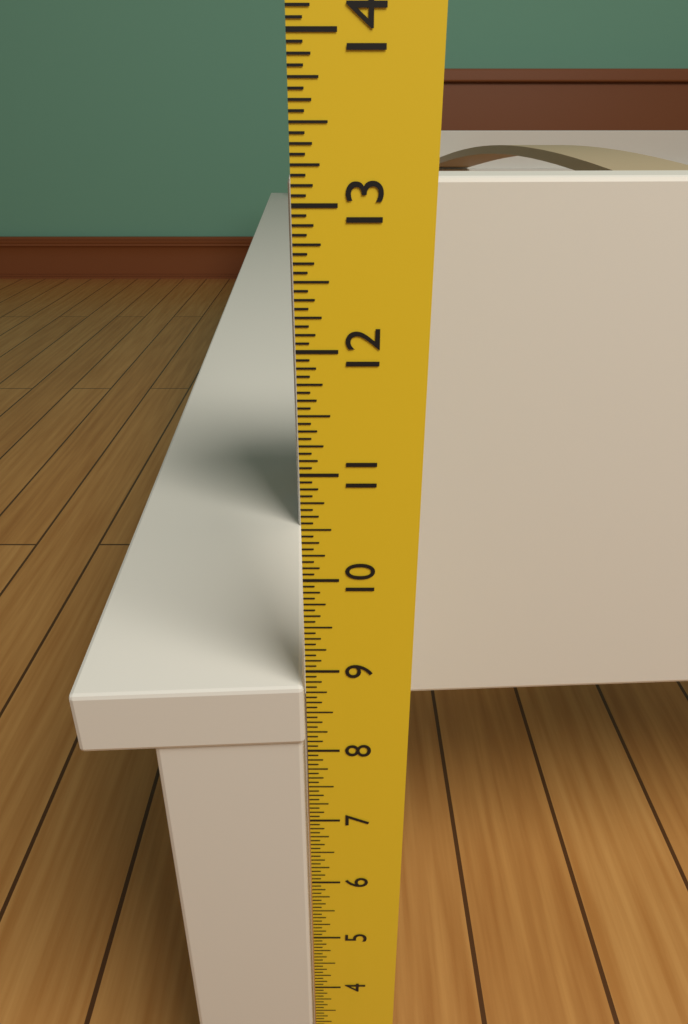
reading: 8.8125 in
